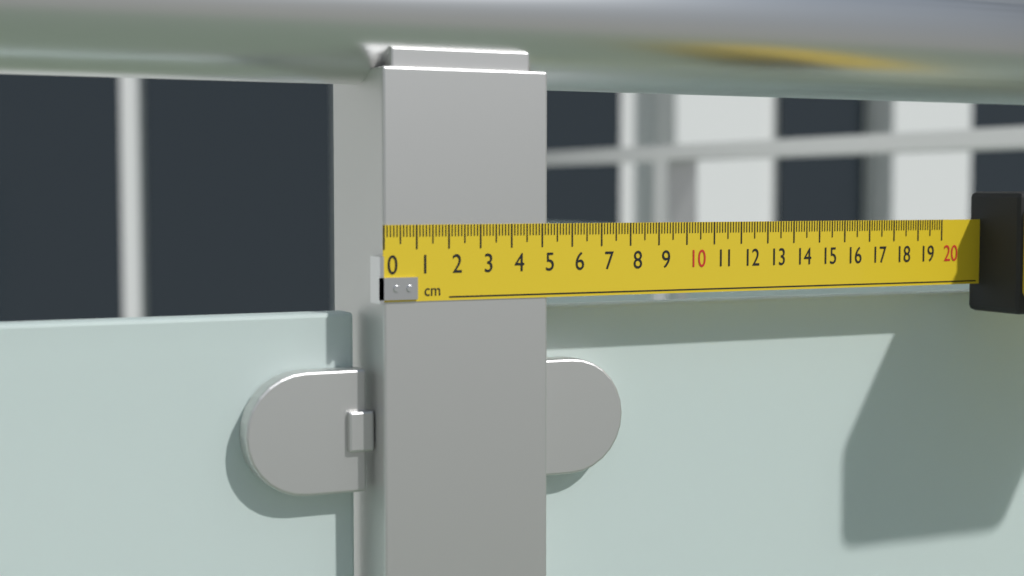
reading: 5.2 cm
